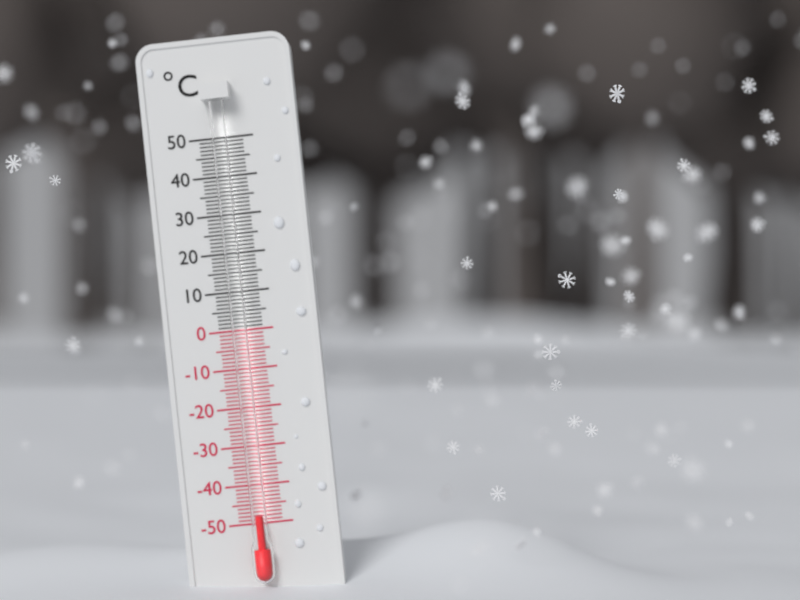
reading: -48 °C
